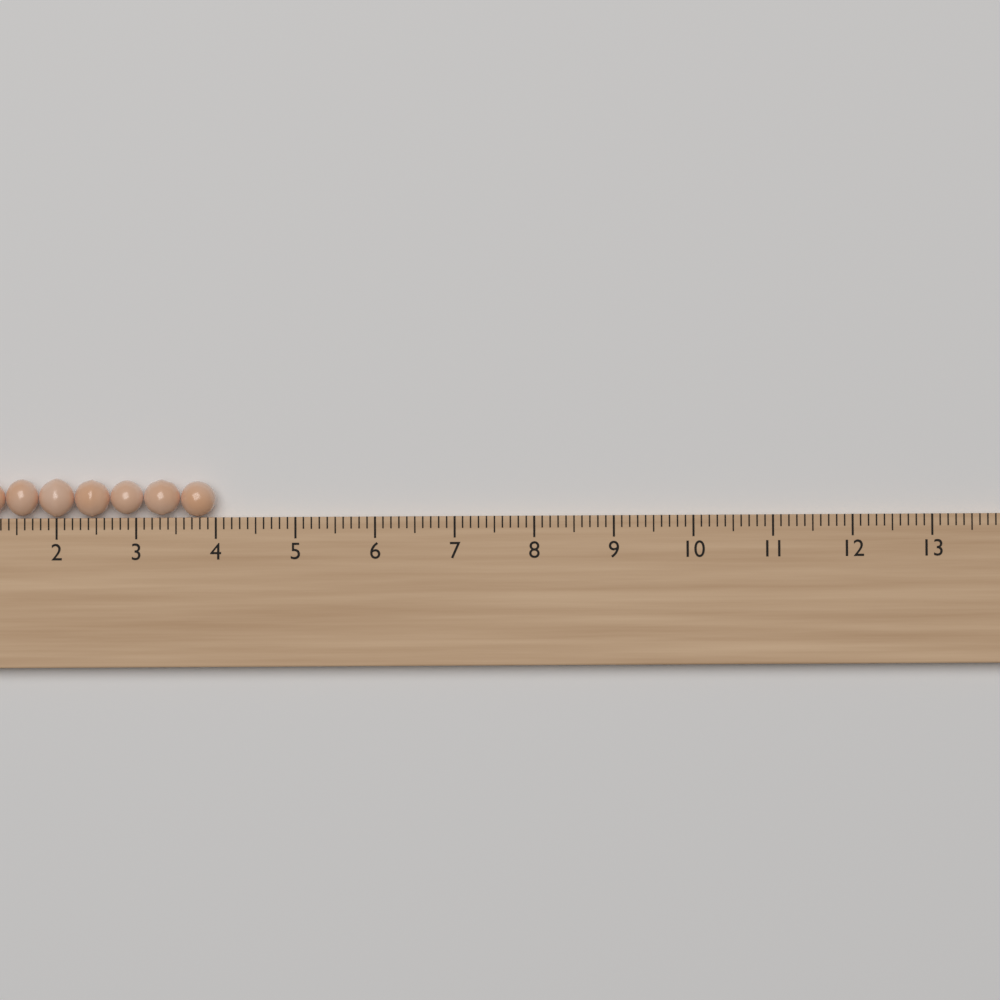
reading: 4.0 cm
